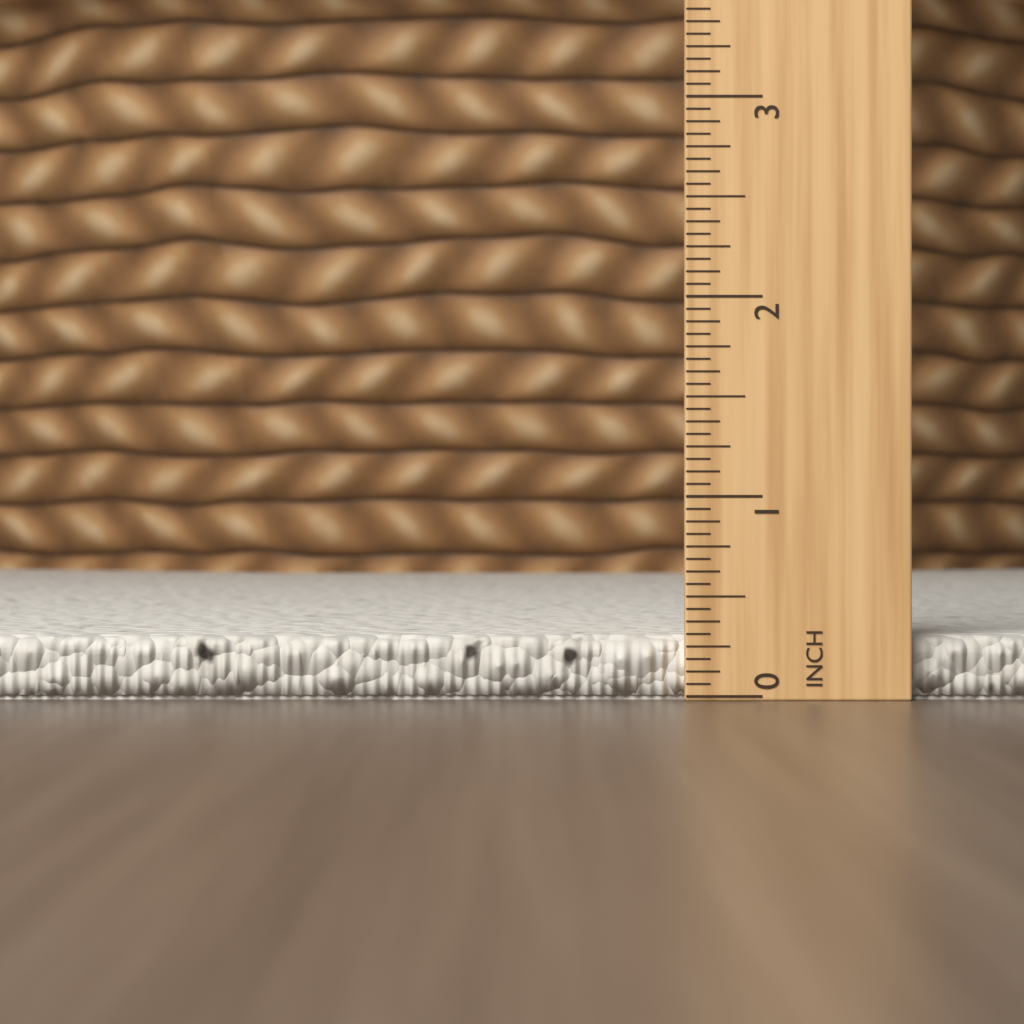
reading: 0.3000 in
